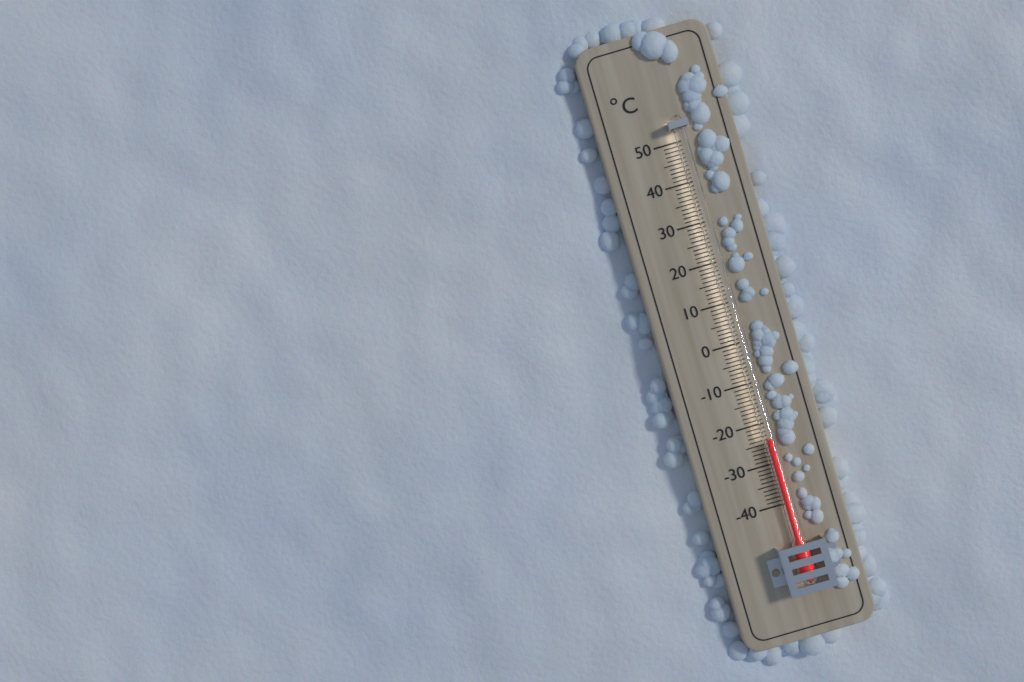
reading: -24 °C
